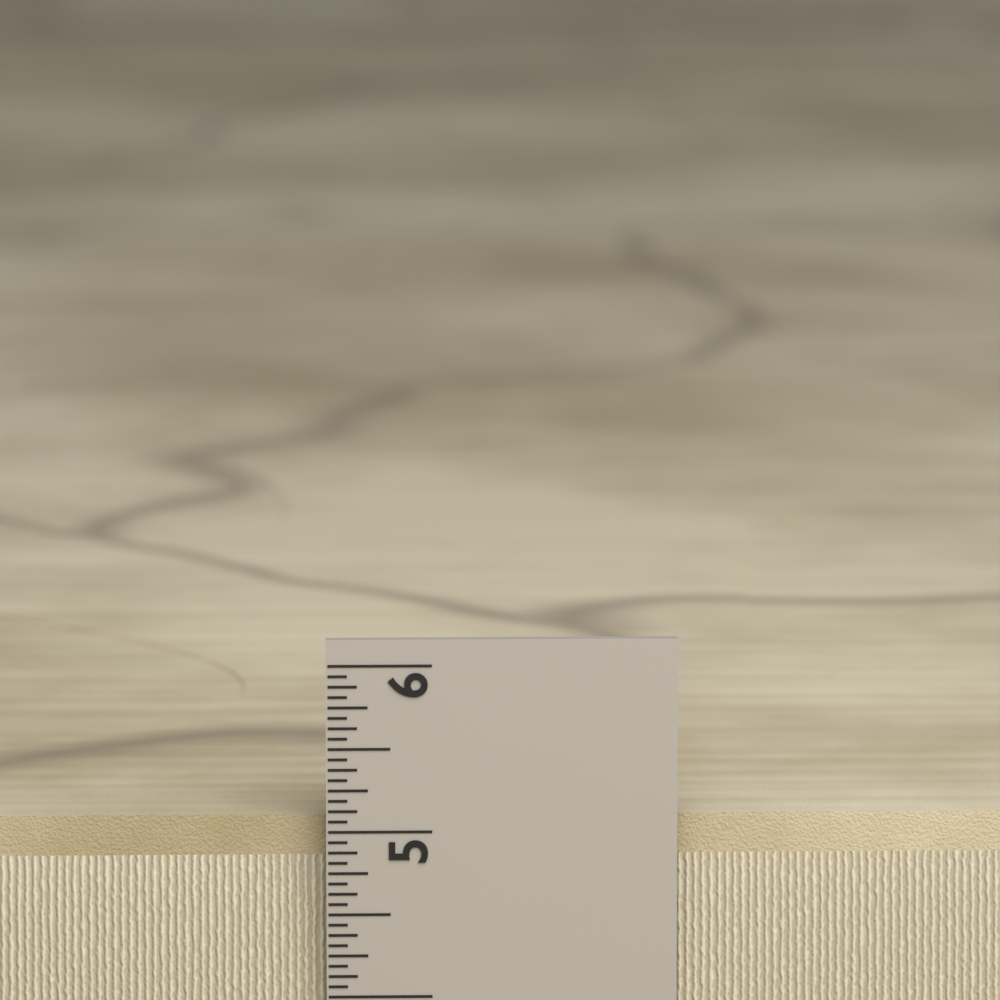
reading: 5.0625 in
